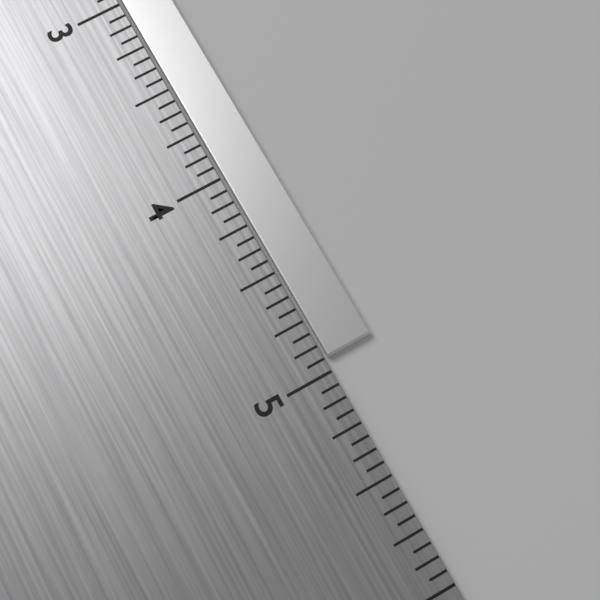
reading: 4.9375 in
